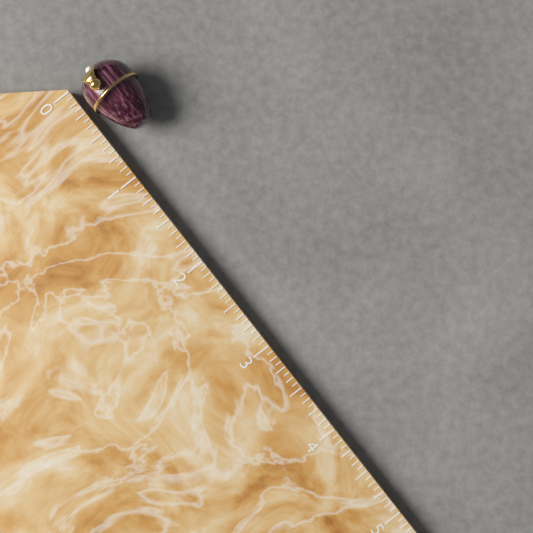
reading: 0.6875 (no unit)
